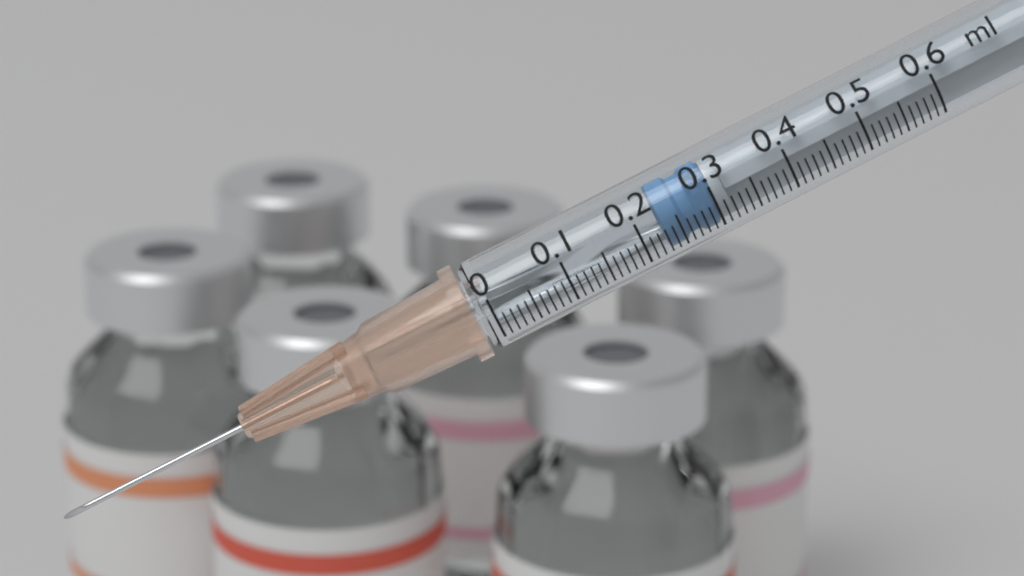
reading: 0.23 ml
